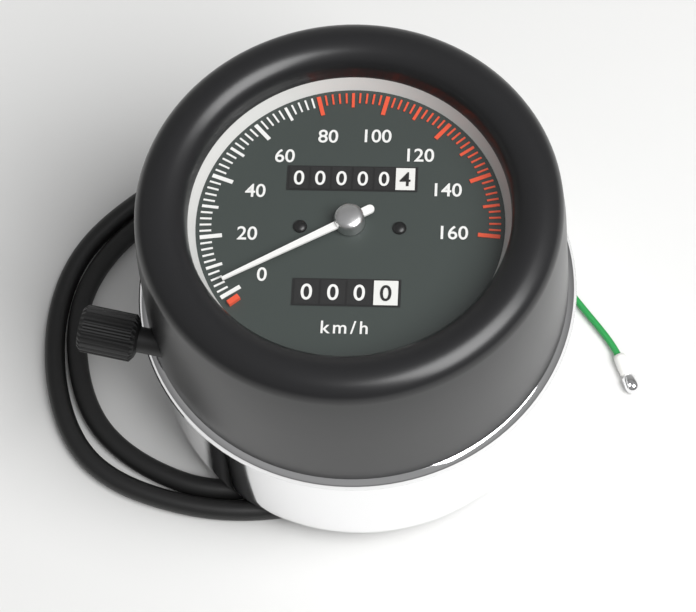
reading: 4 km/h
